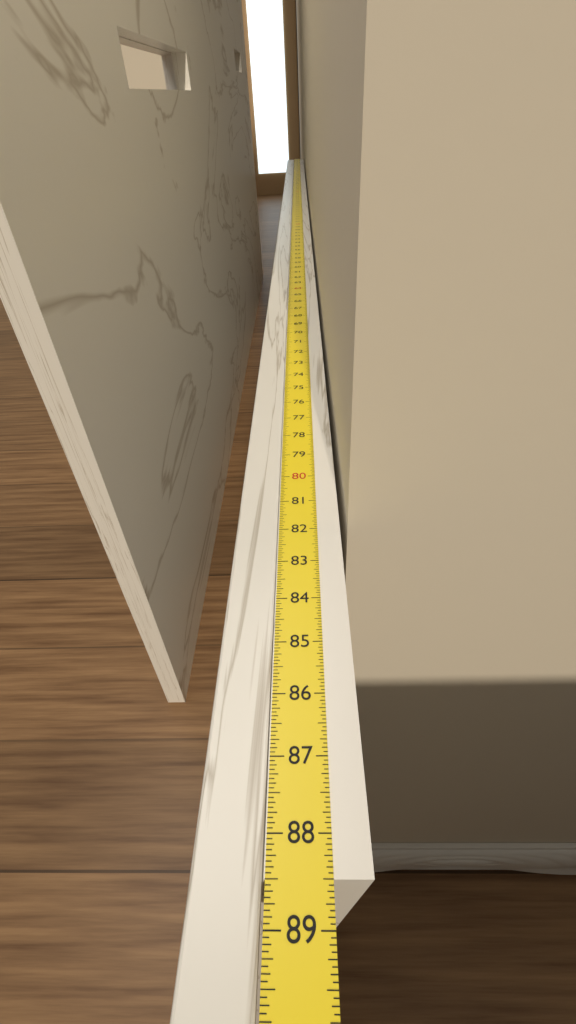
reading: 88.5000 in
